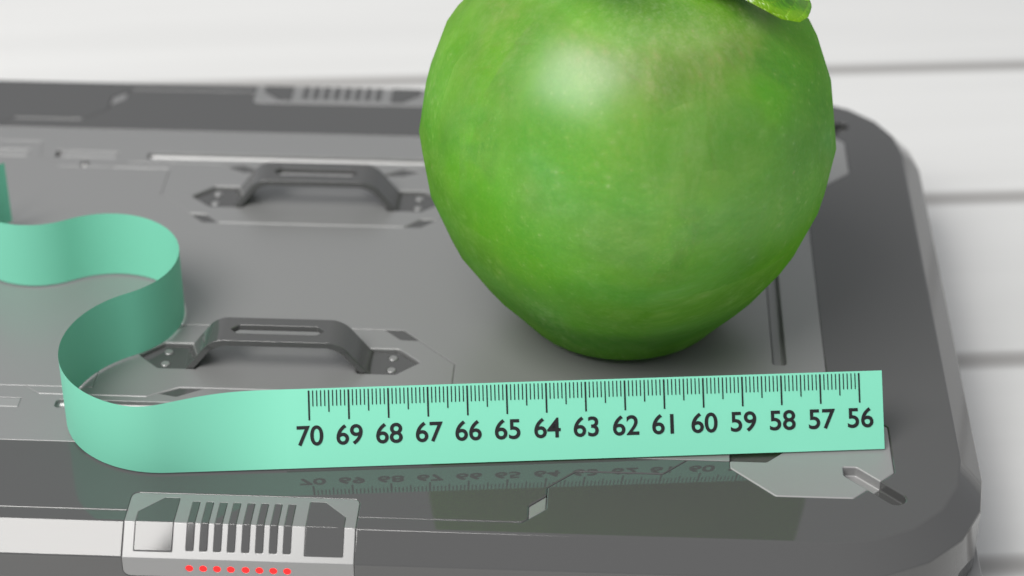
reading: 67.0 (no unit)
